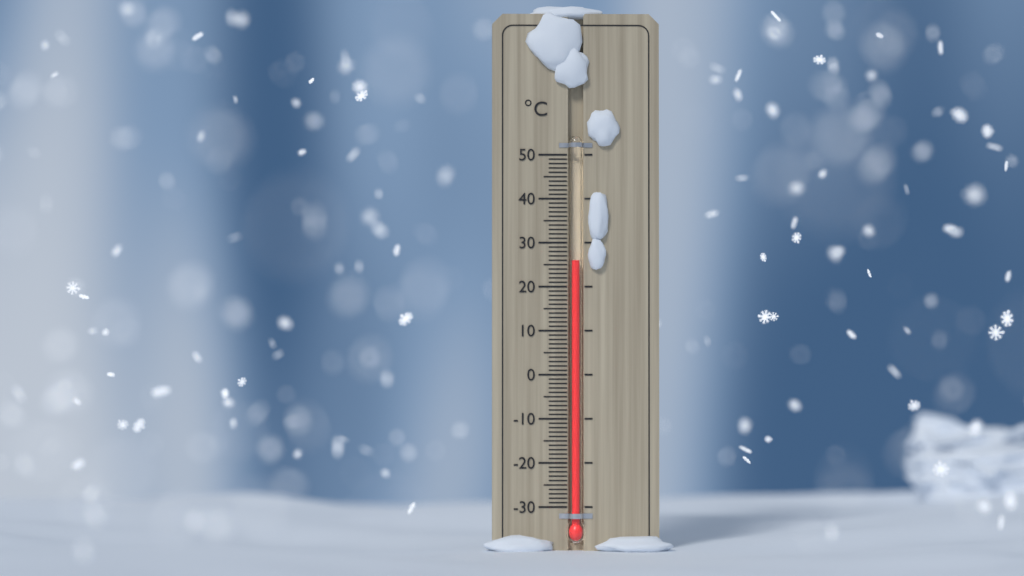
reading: 26 °C
